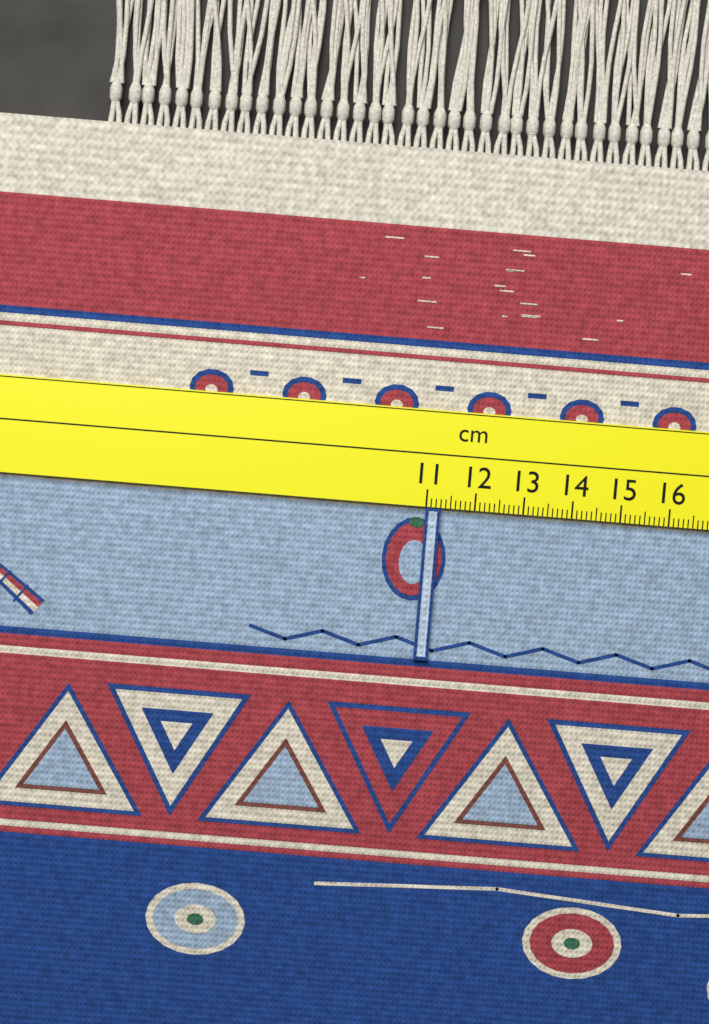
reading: 11.3 cm
